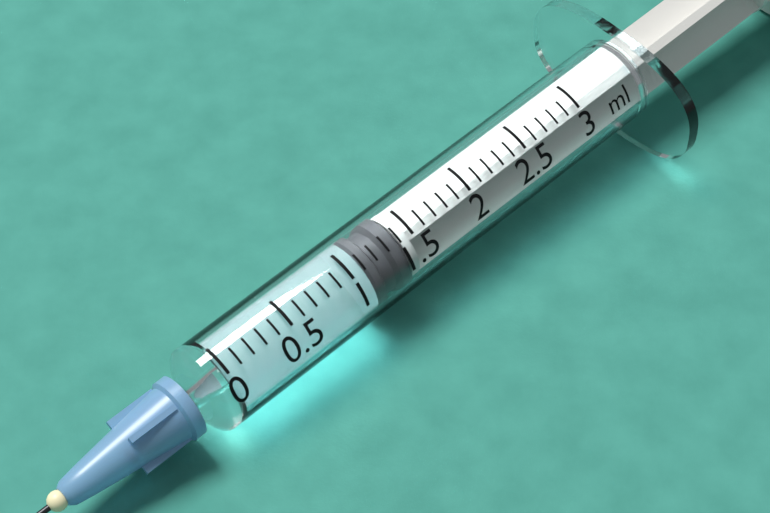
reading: 1.1 ml
